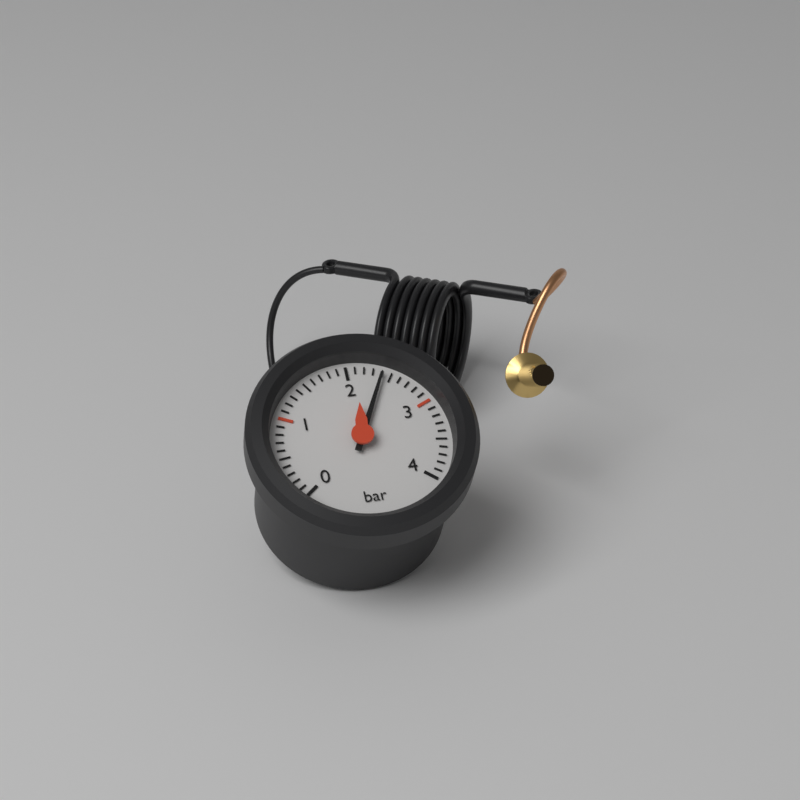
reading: 2.4 bar
